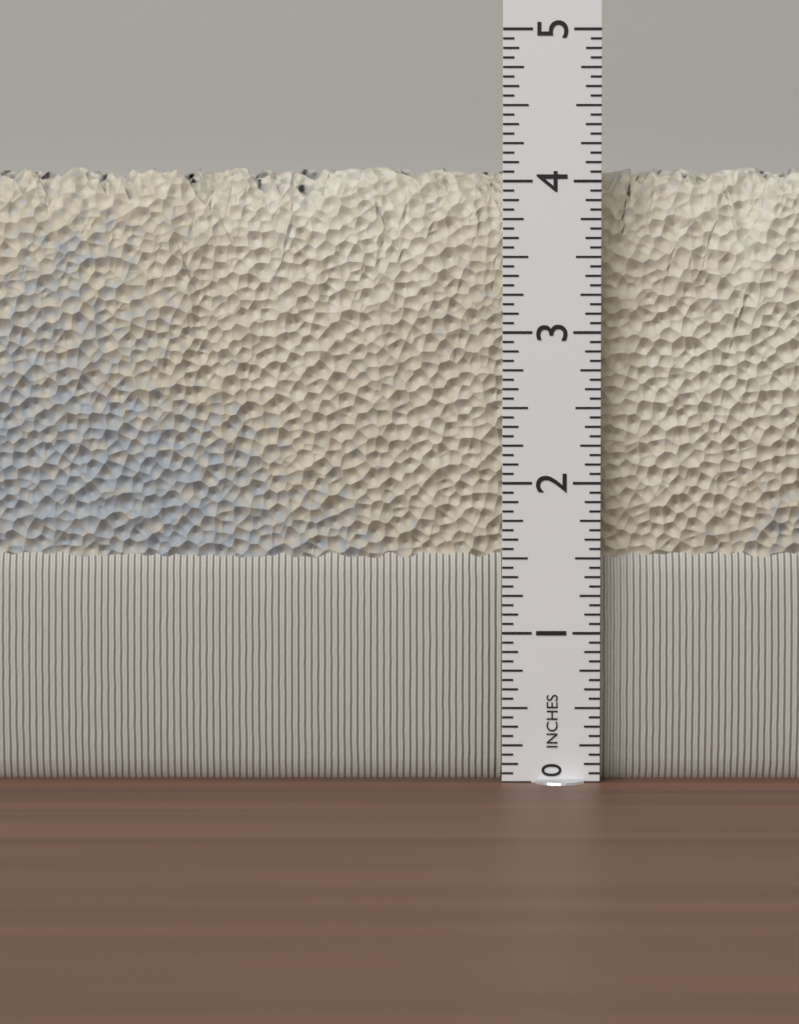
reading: 4.1250 in
